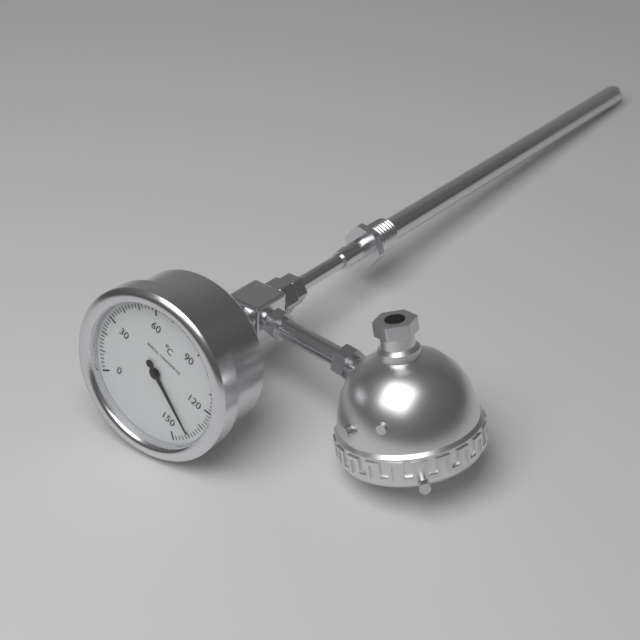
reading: 140 °C
